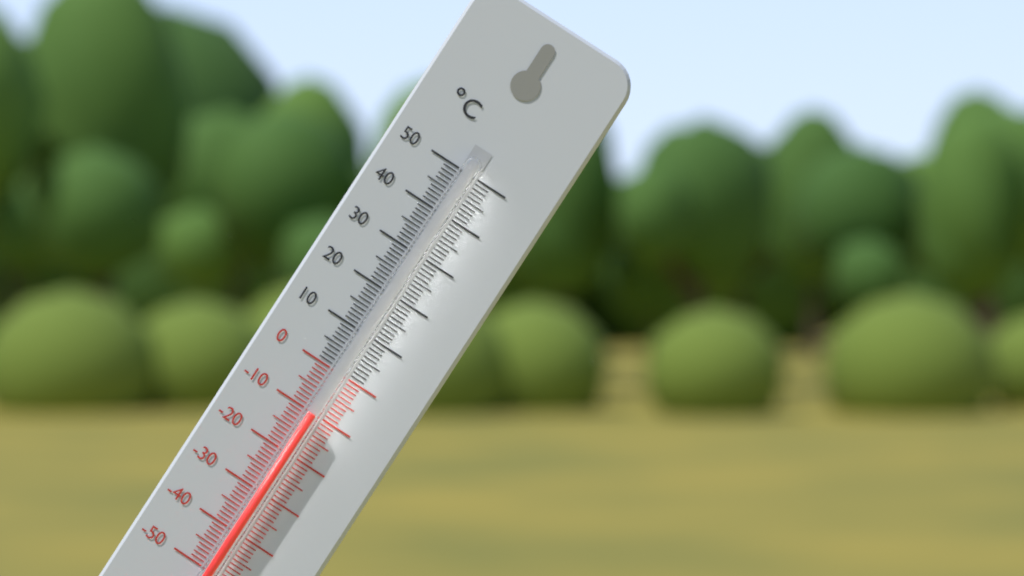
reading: -10 °C
